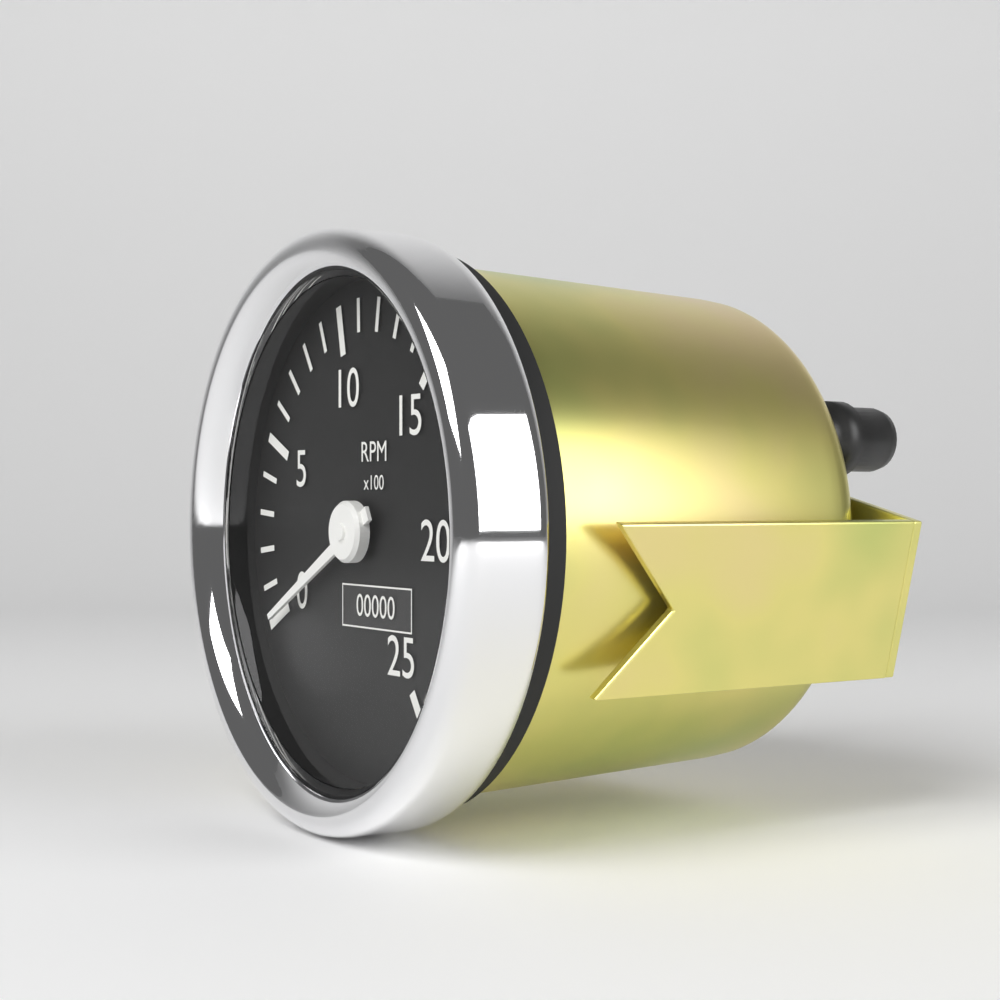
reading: 0 RPM
